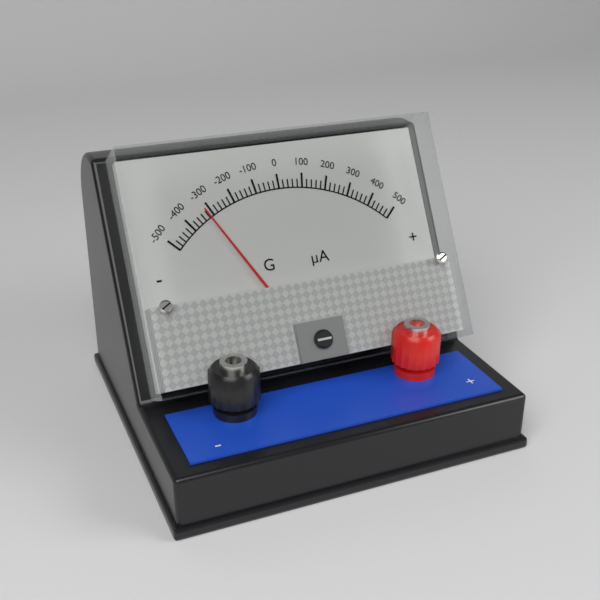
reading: -320 µA
